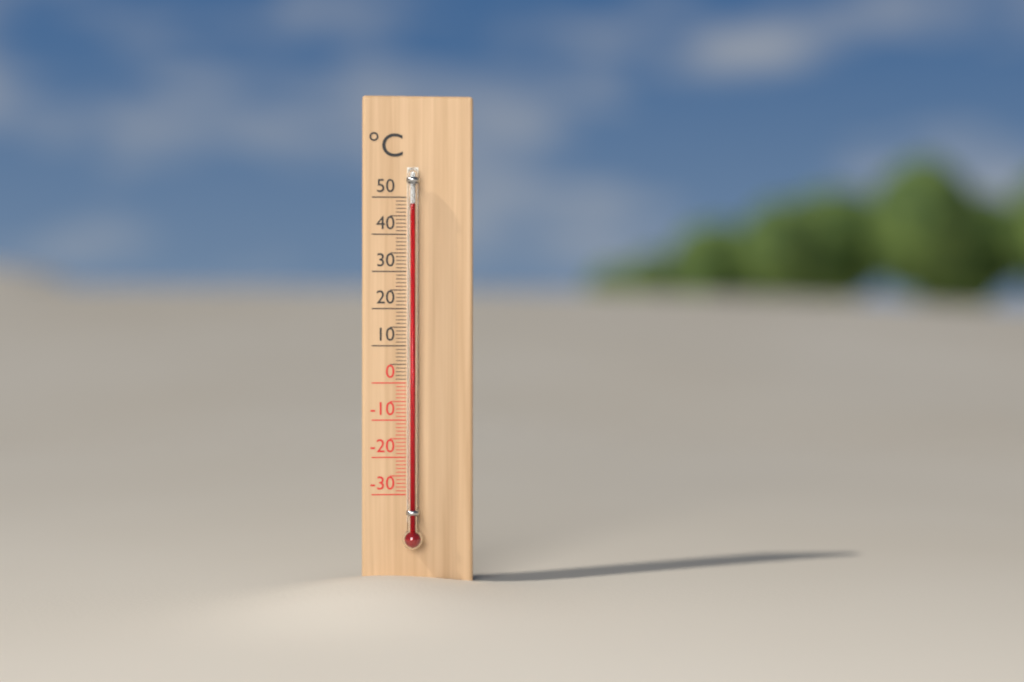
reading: 48 °C
